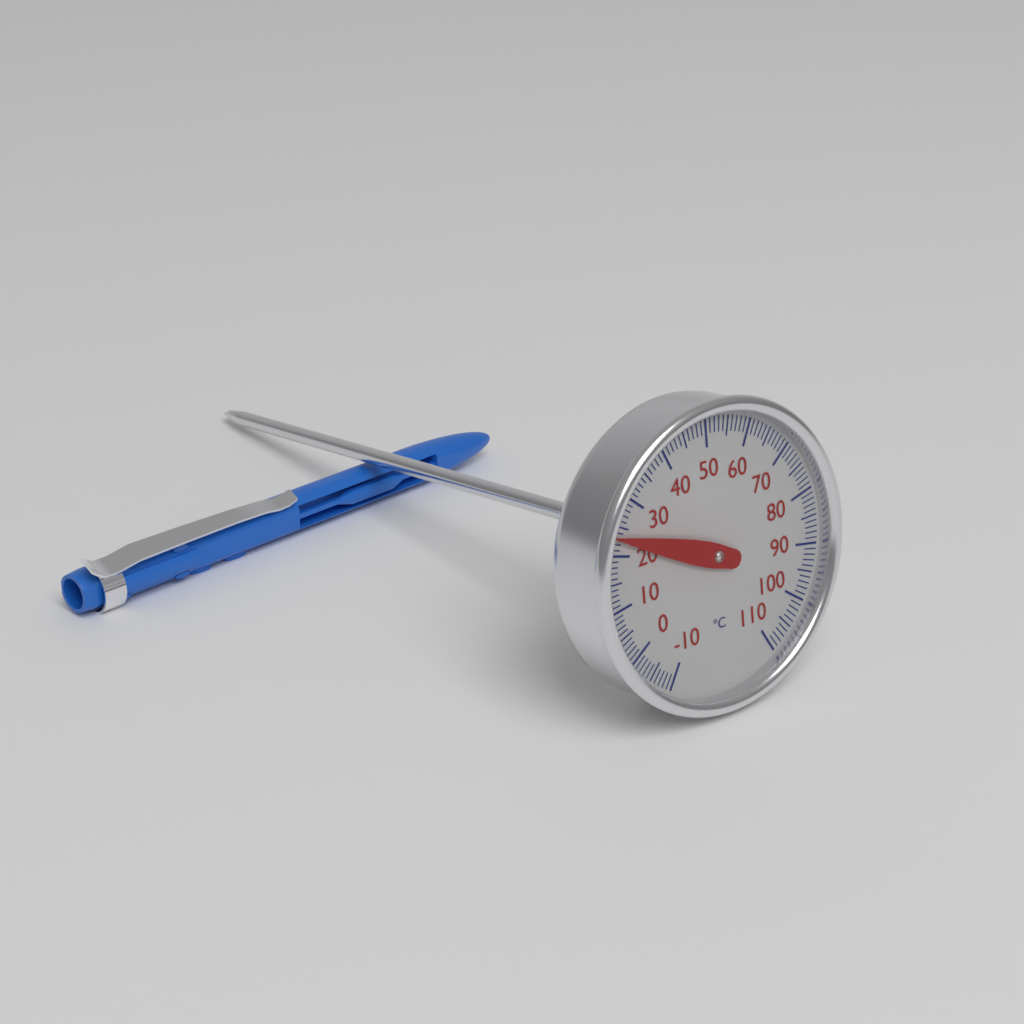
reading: 23 °C
